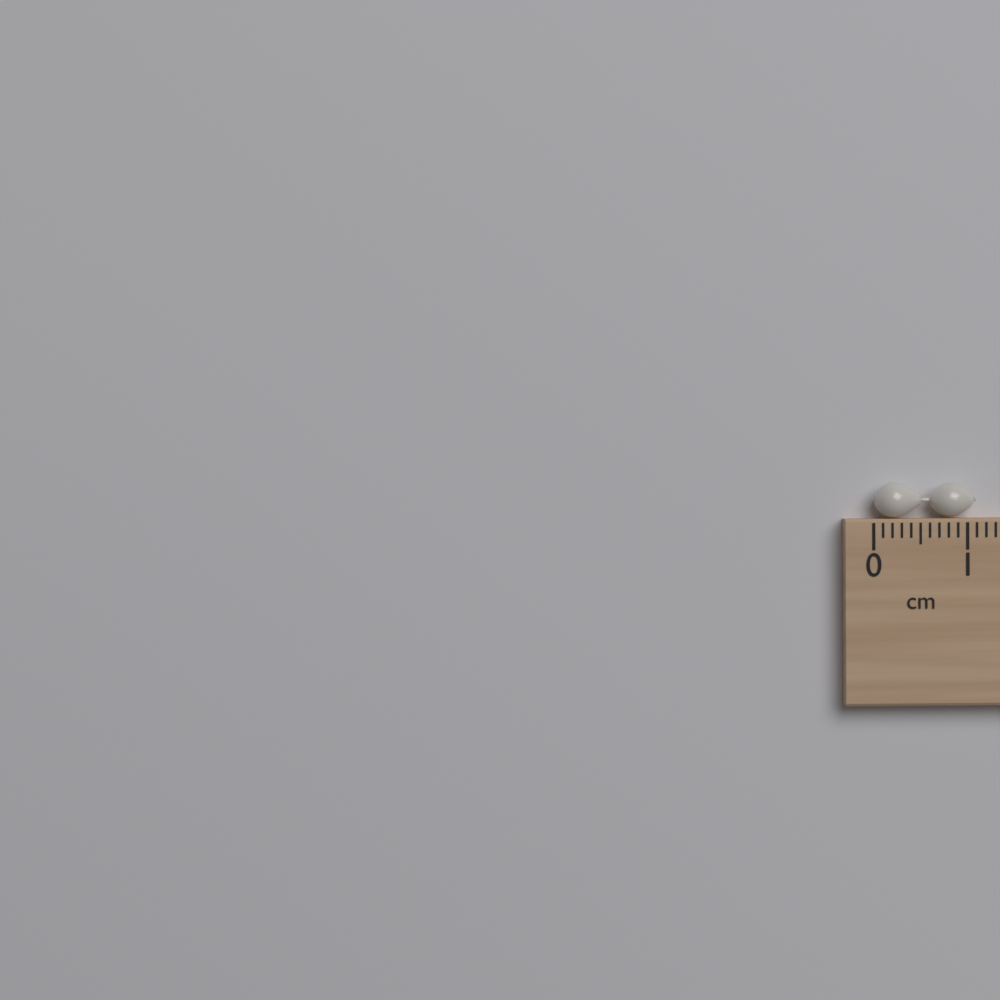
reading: 1.1 cm
